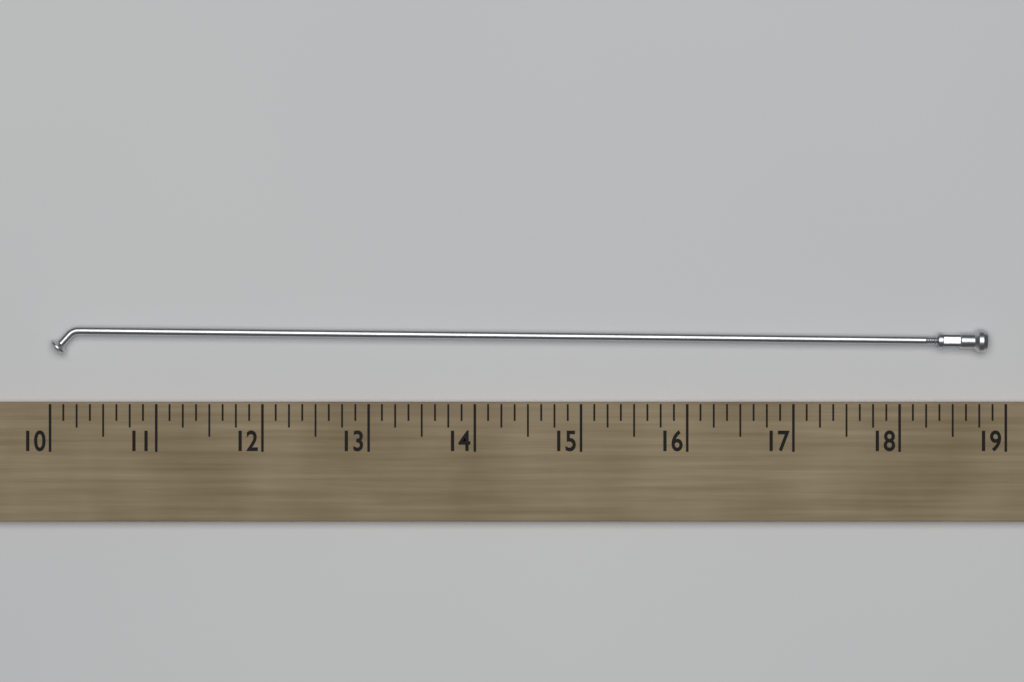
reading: 18.850 (no unit)
